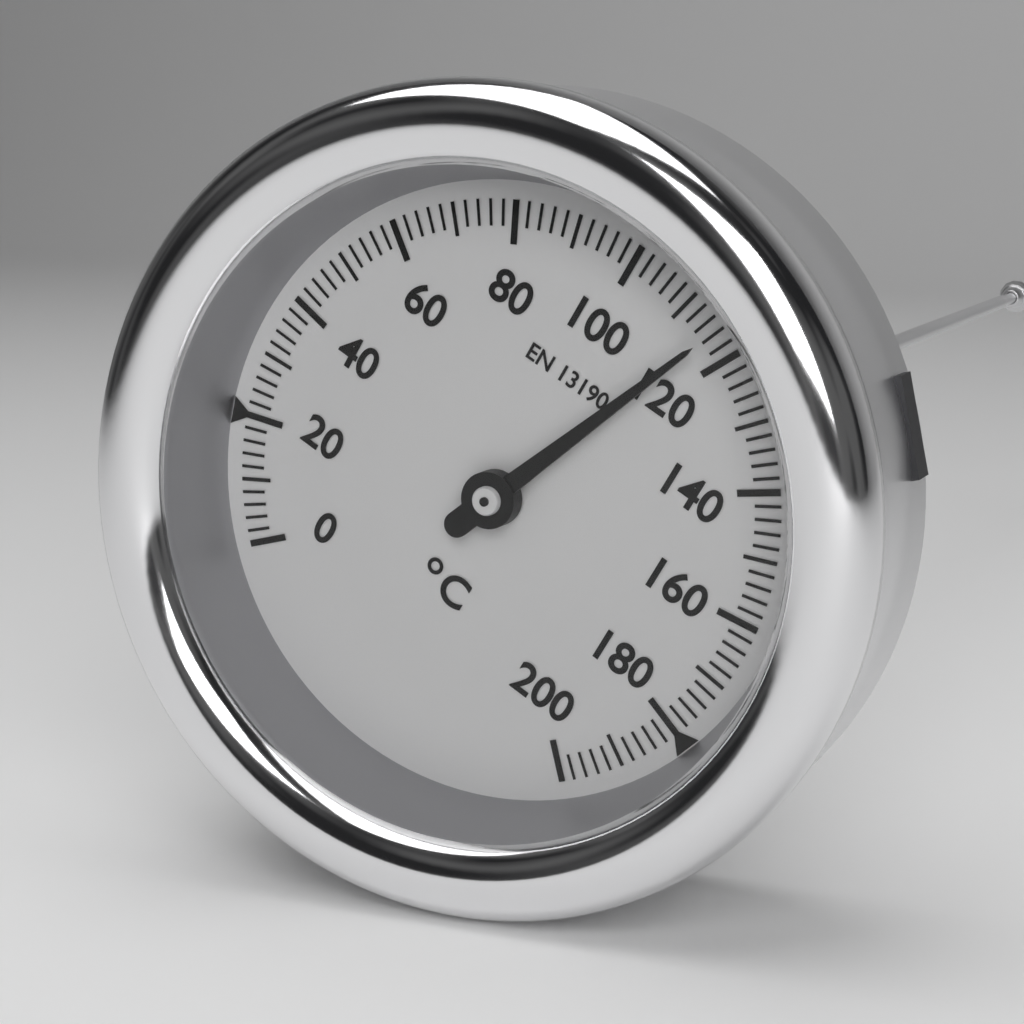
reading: 116 °C
